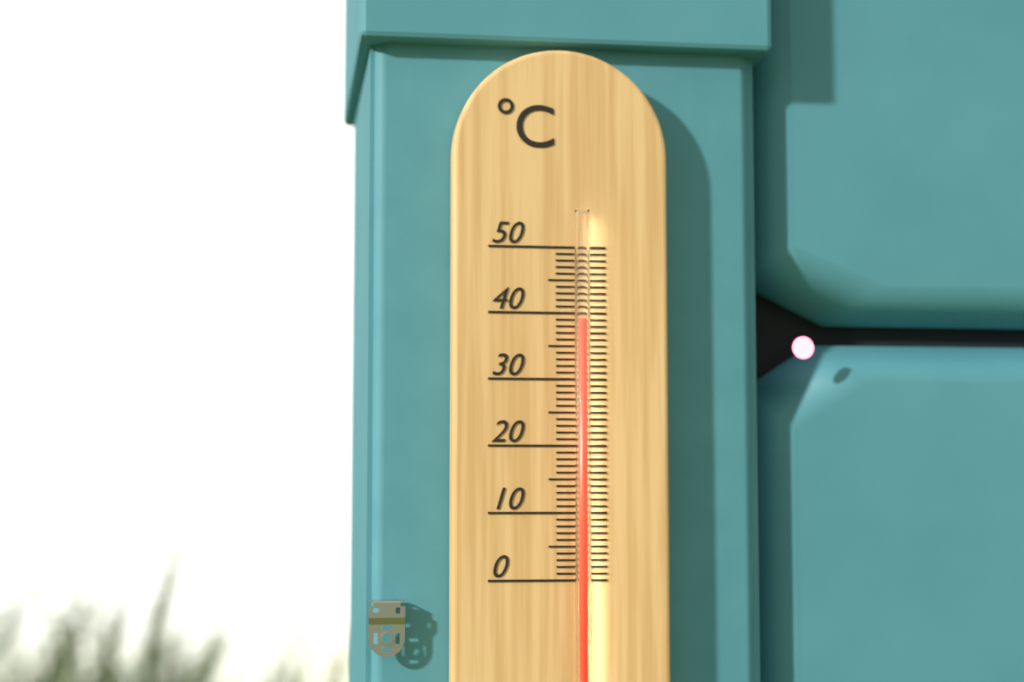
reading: 39 °C
